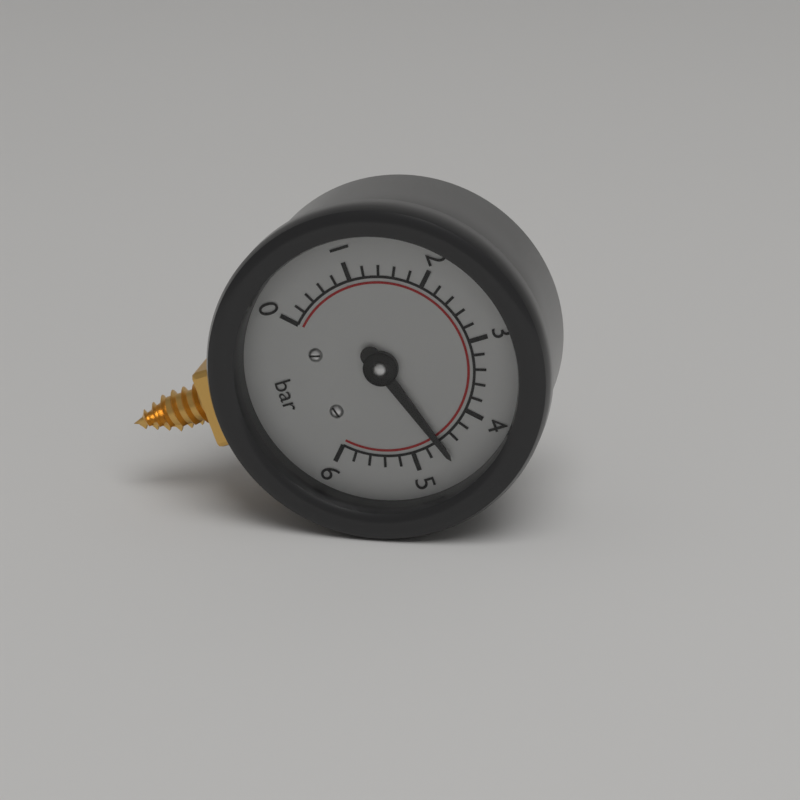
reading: 4.6 bar
